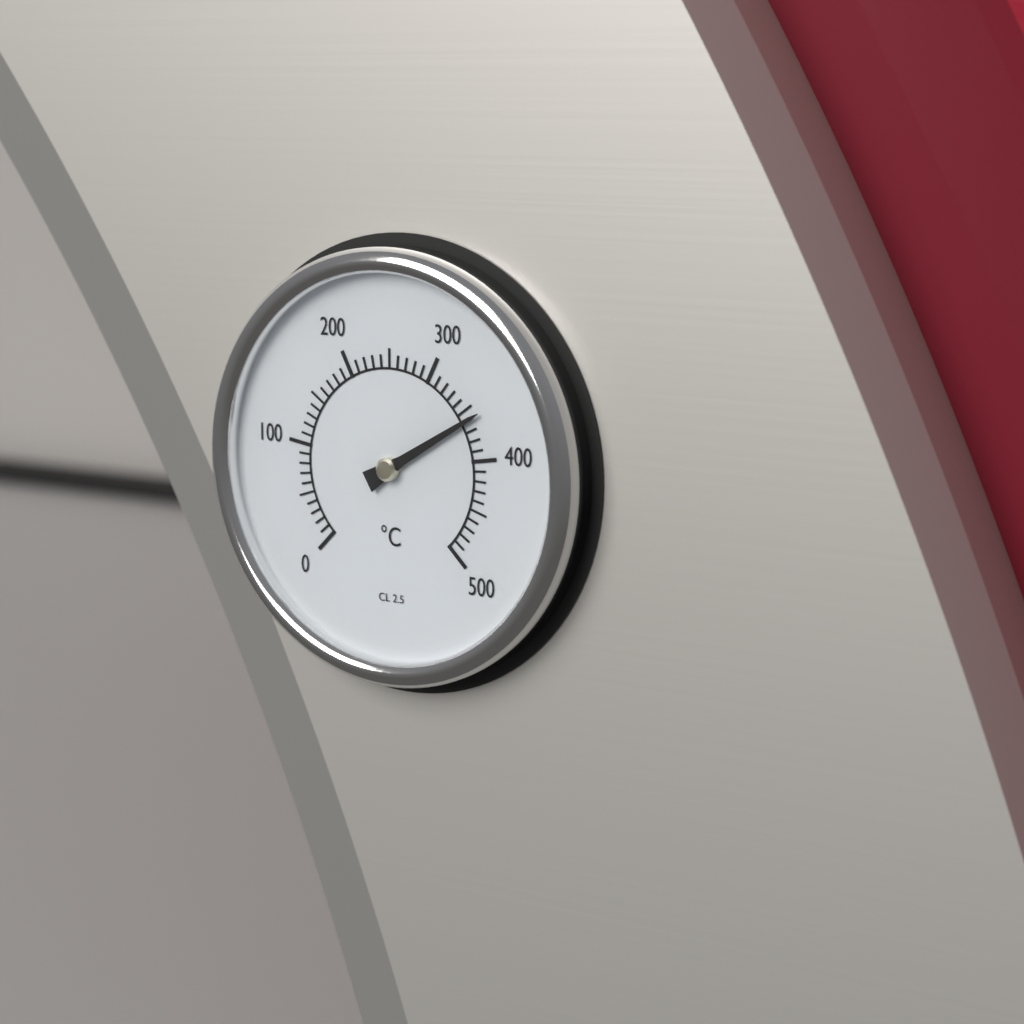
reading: 360 °C
